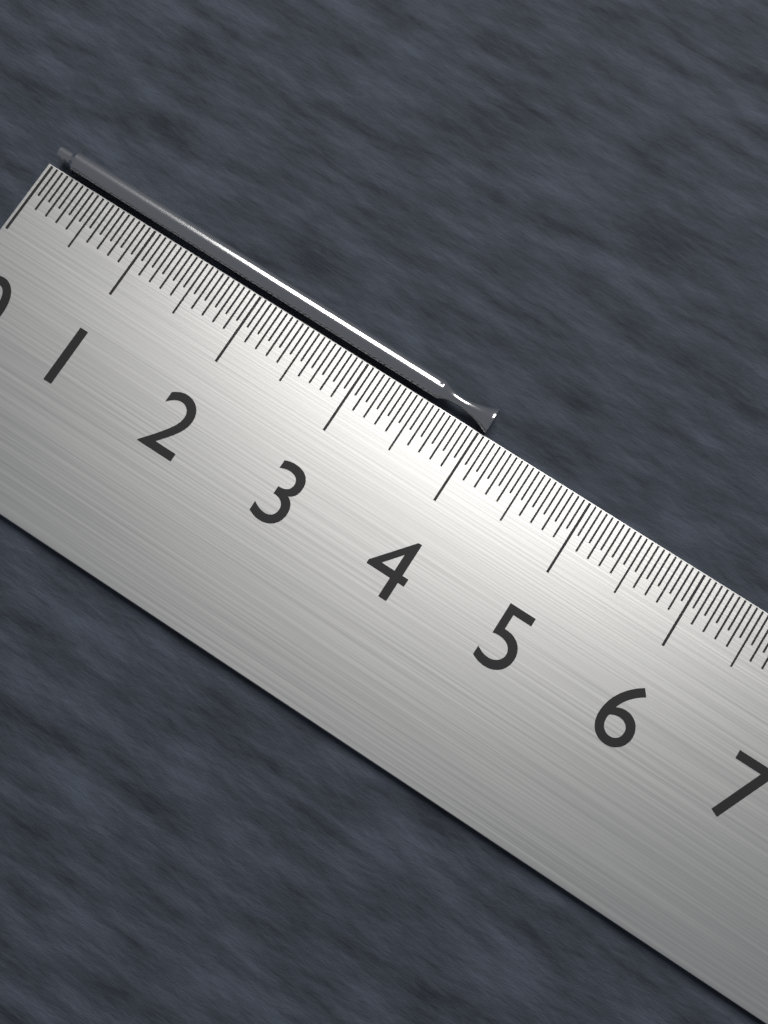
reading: 4.05 cm
